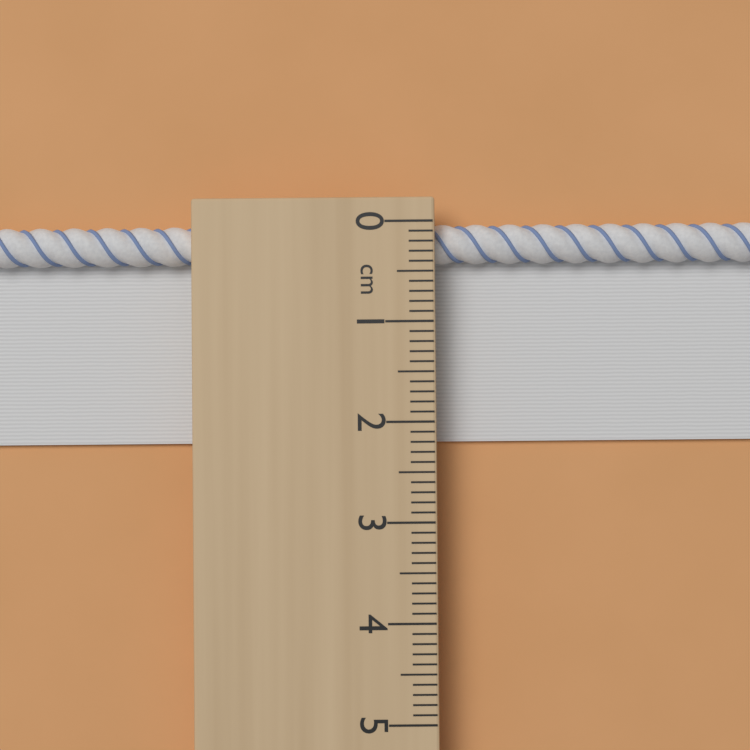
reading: 2.2 cm
